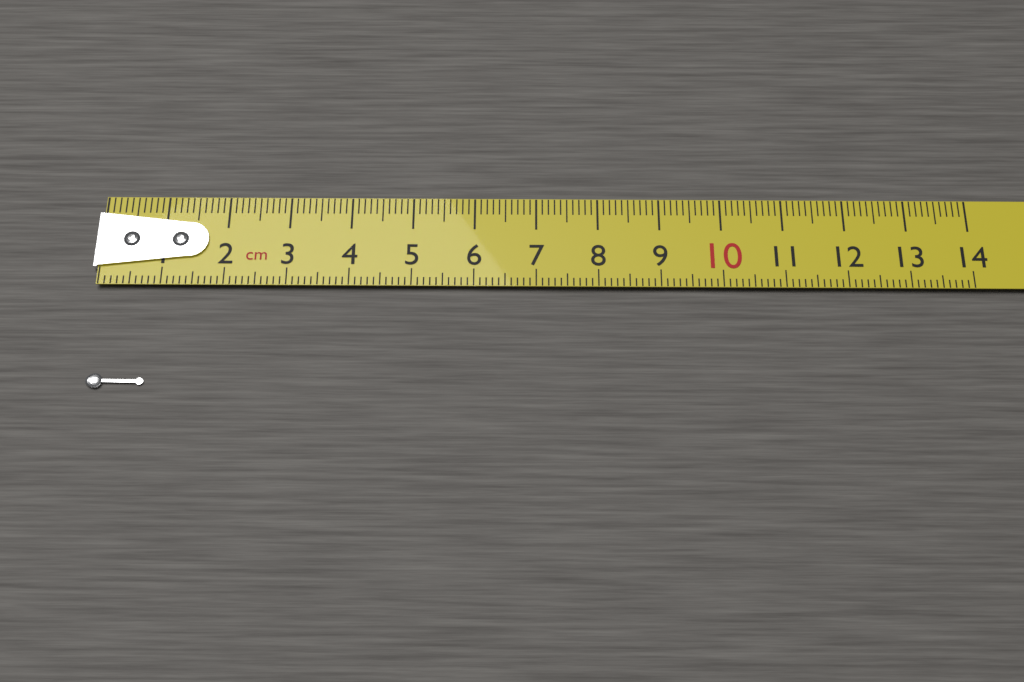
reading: 0.9 cm
